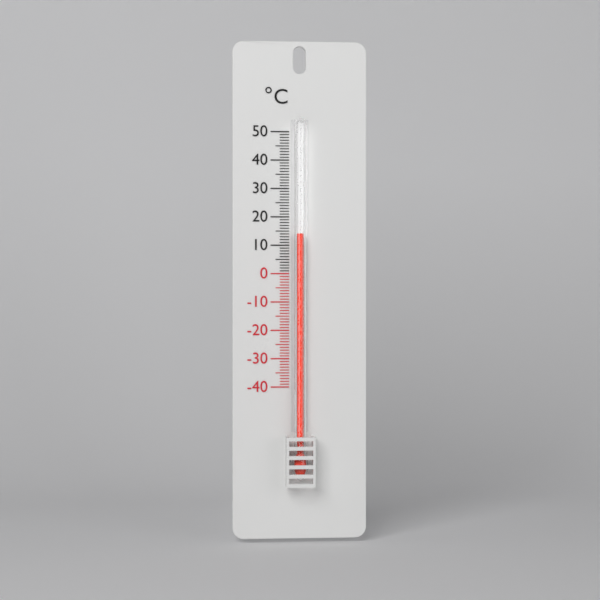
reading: 14 °C
